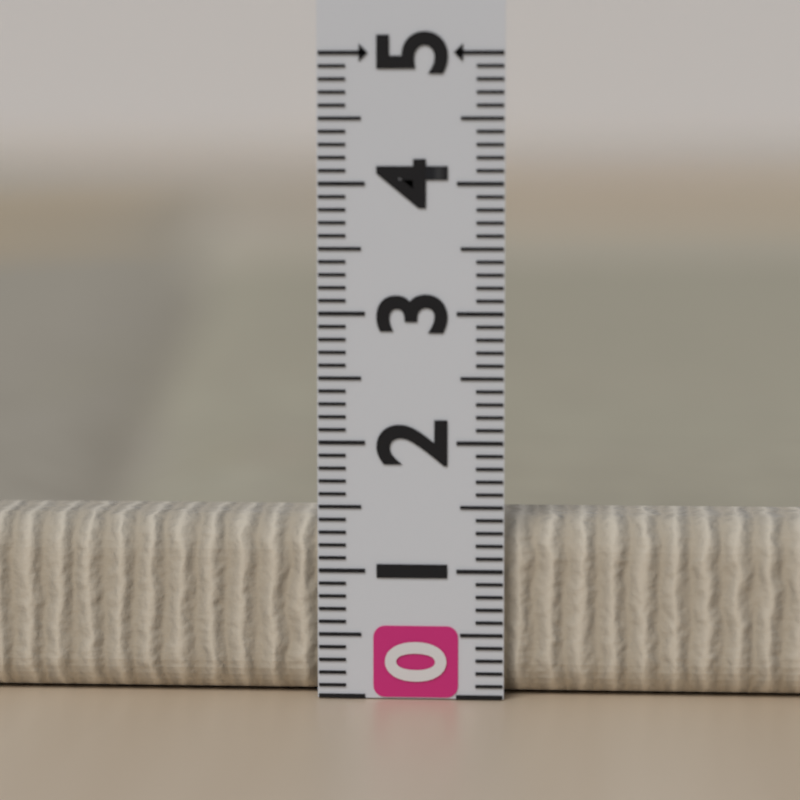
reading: 1.4 (no unit)
